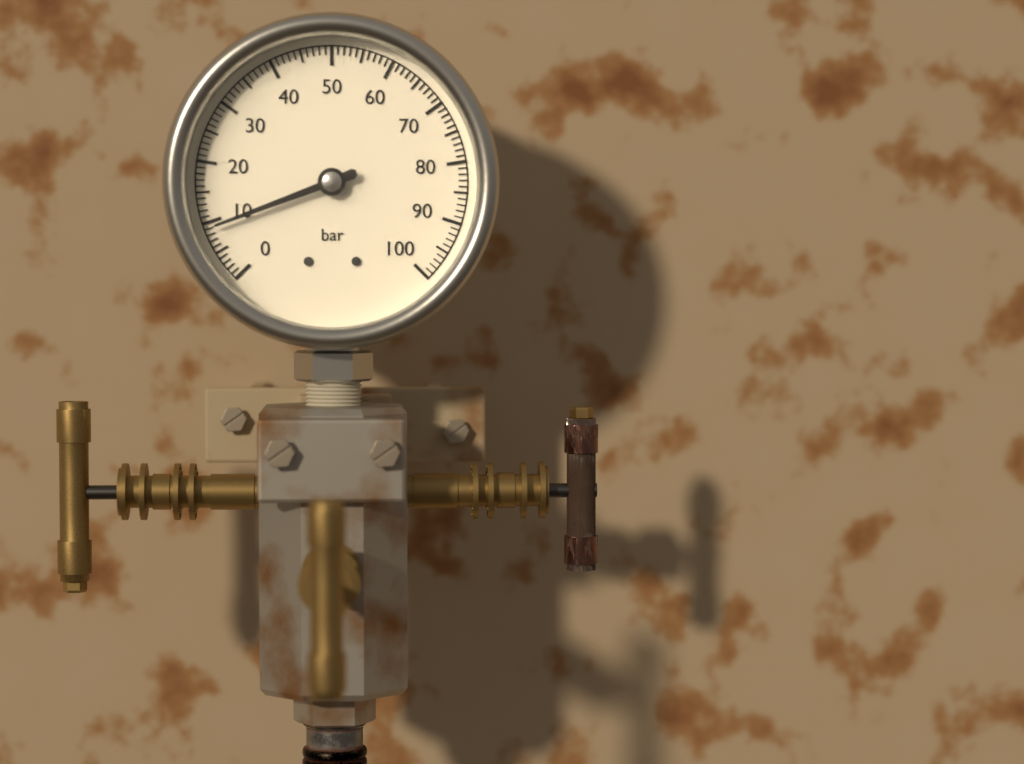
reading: 9 bar
